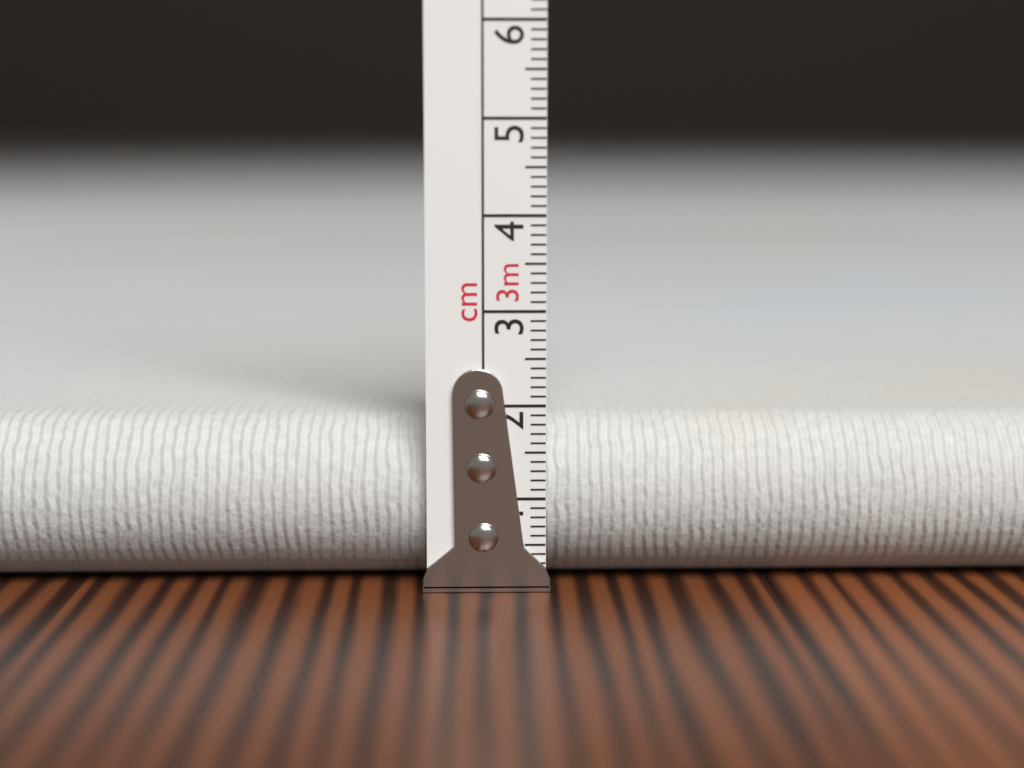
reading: 1.8 cm
